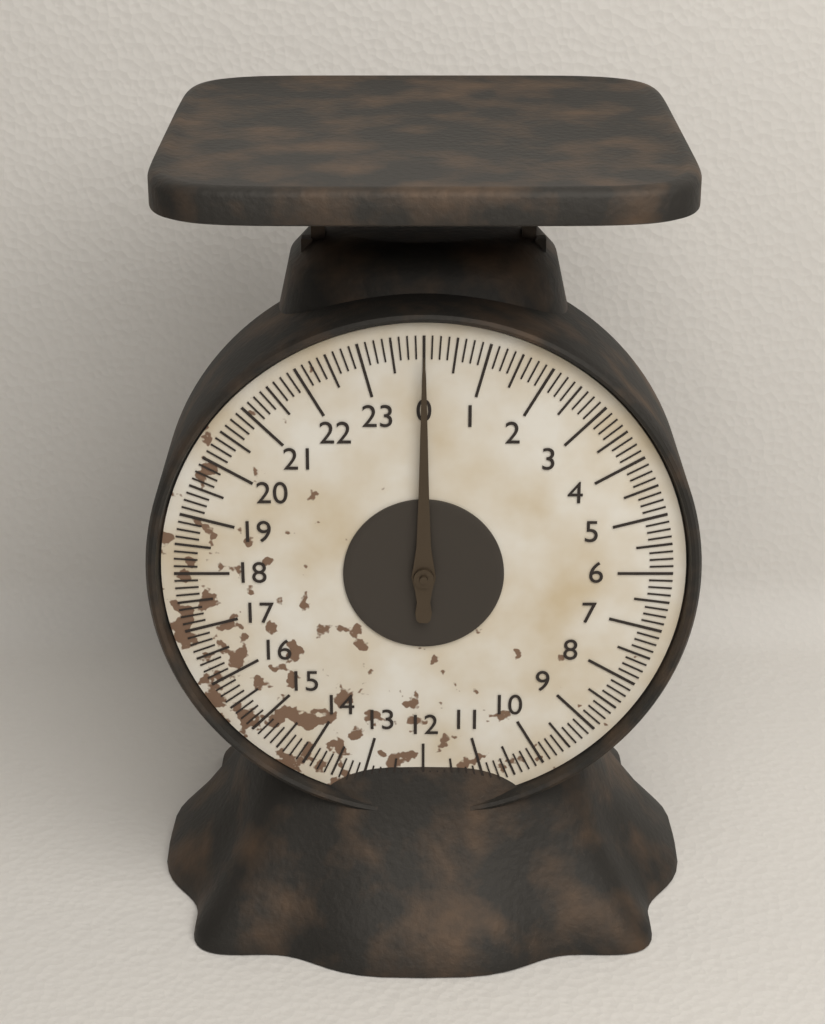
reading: 0.000 (no unit)
